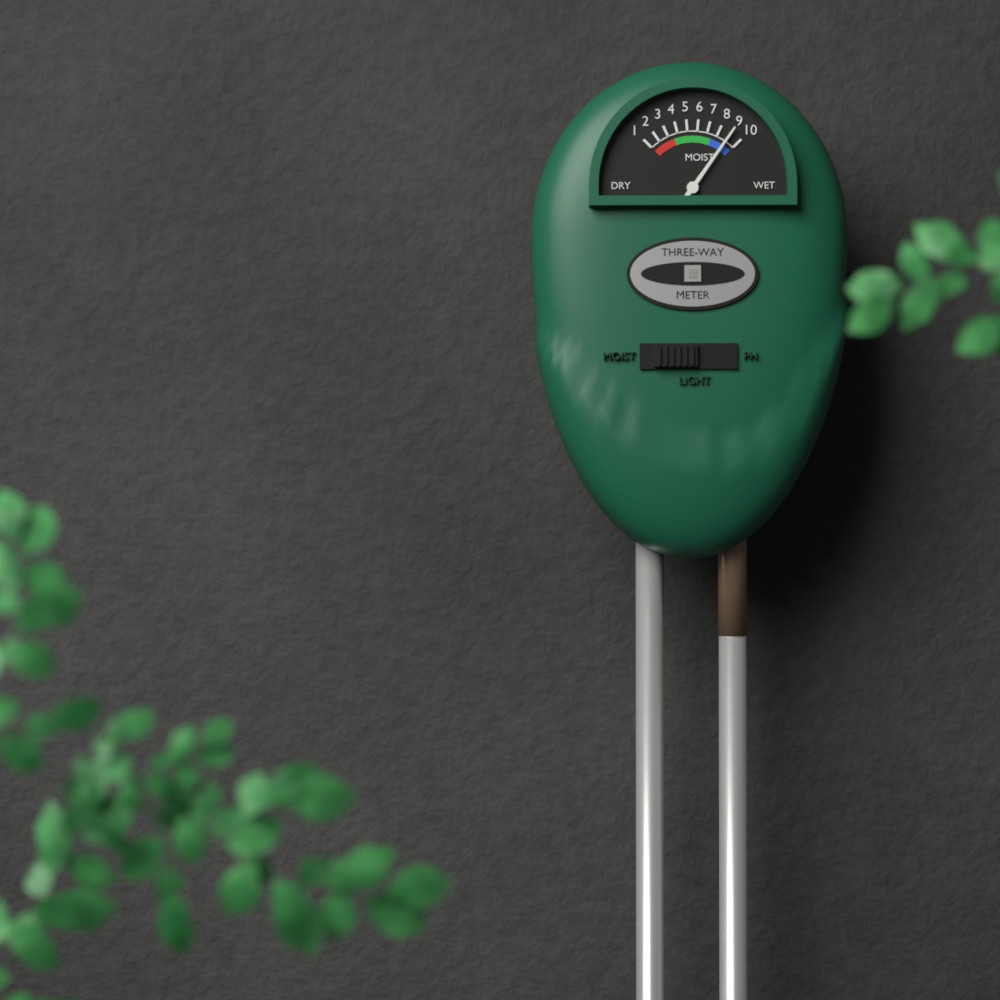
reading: 9 (no unit)
